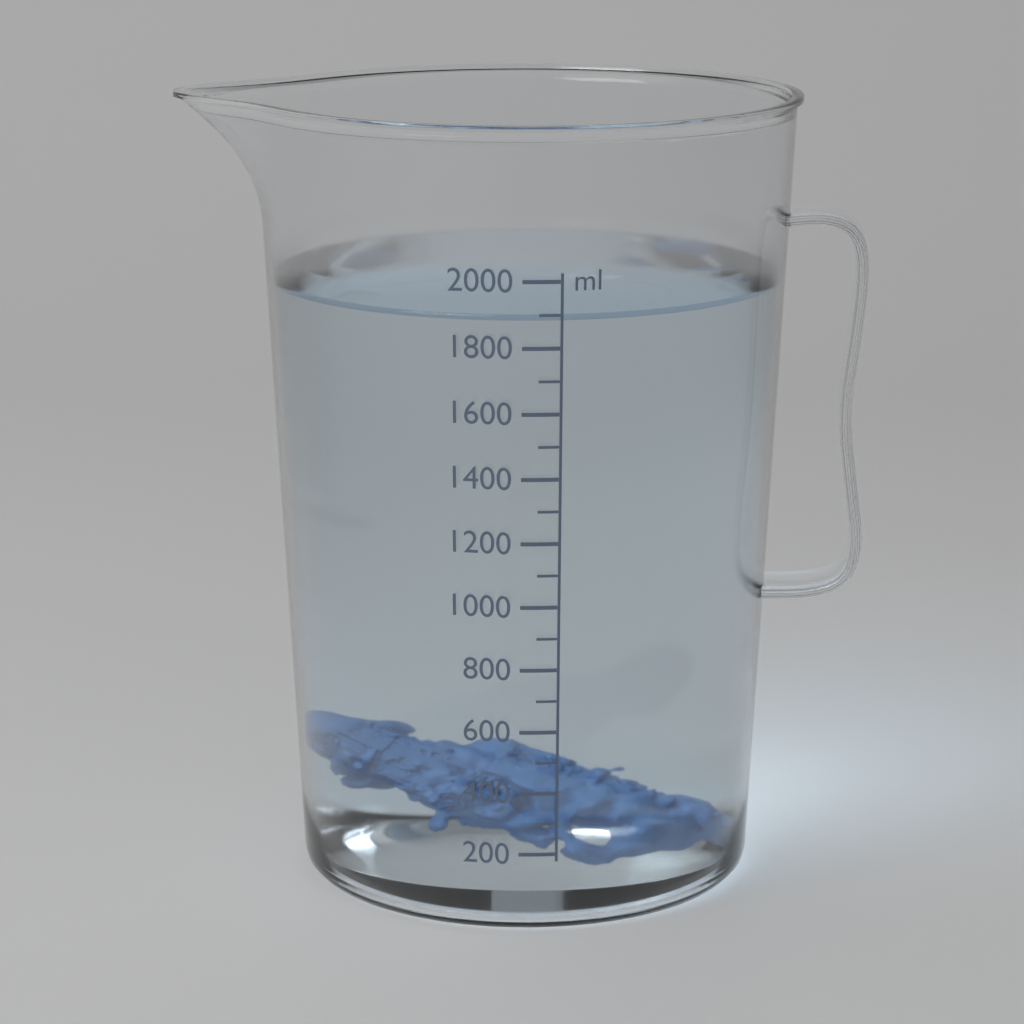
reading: 1900 ml
